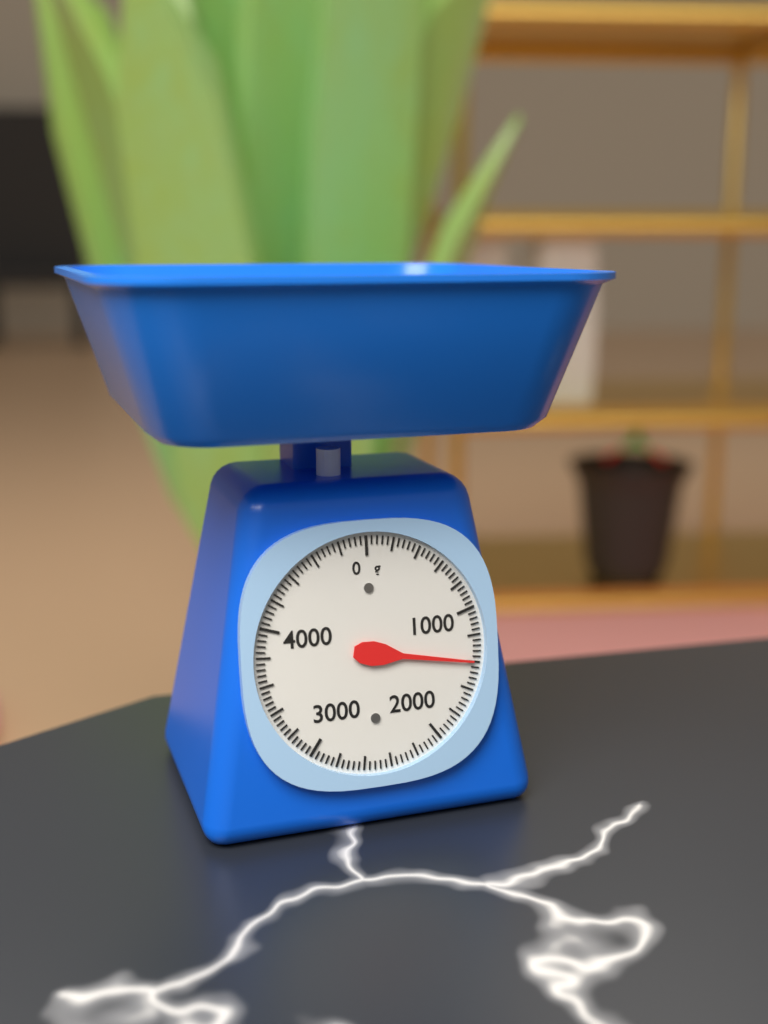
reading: 1400 g
